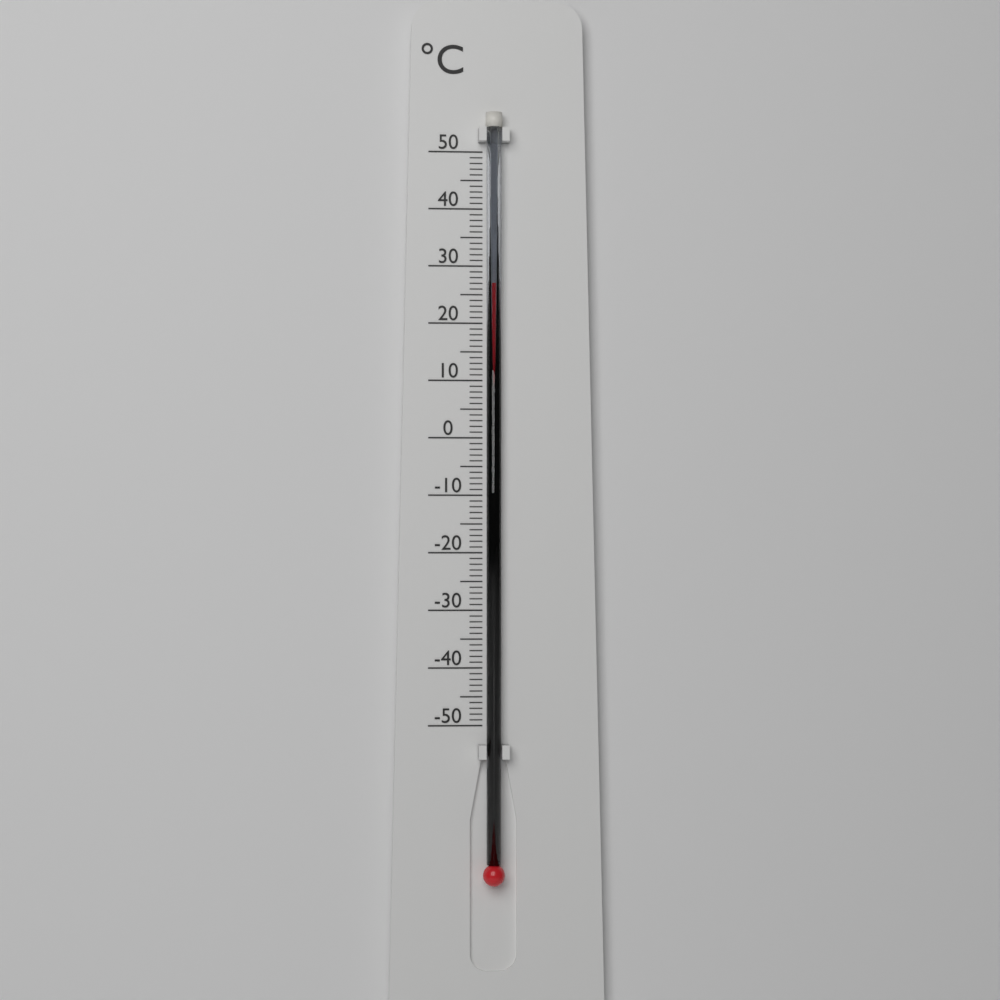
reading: 27 °C
